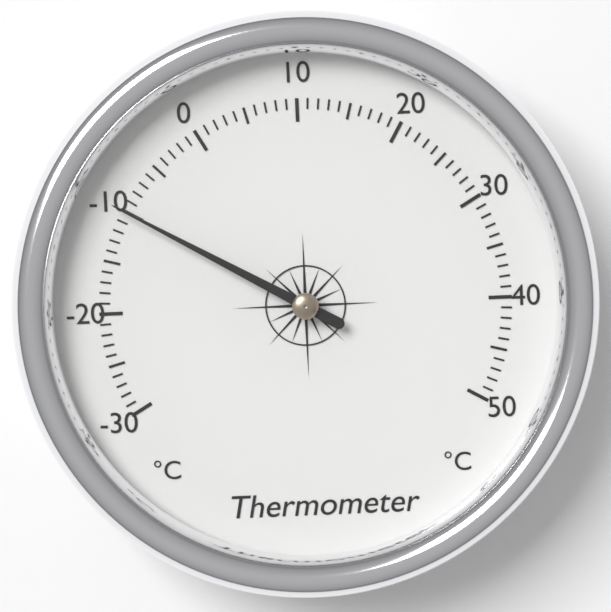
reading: -10 °C
